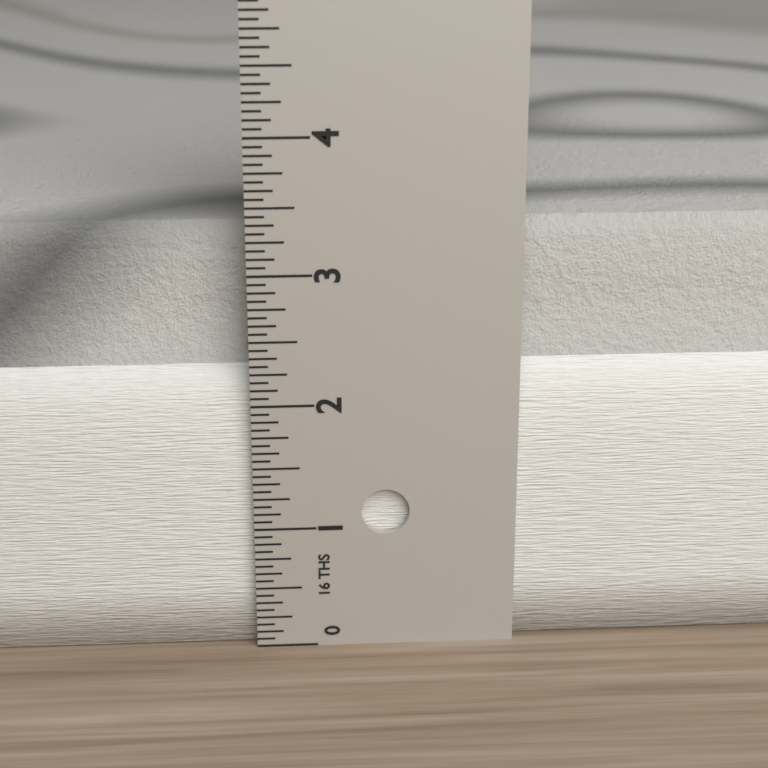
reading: 3.3125 in
